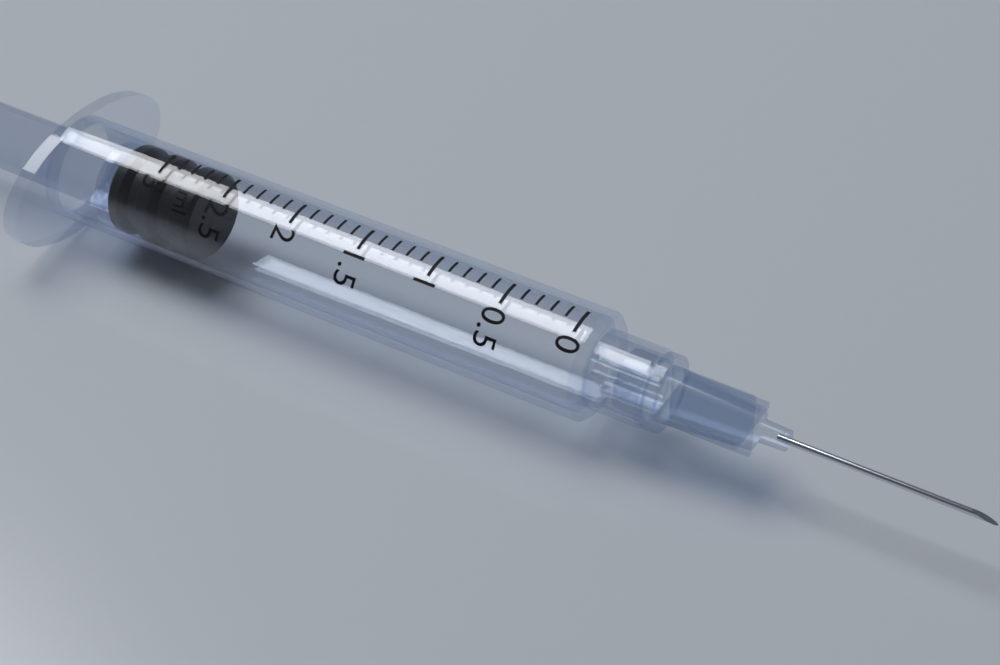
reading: 2.7 ml
